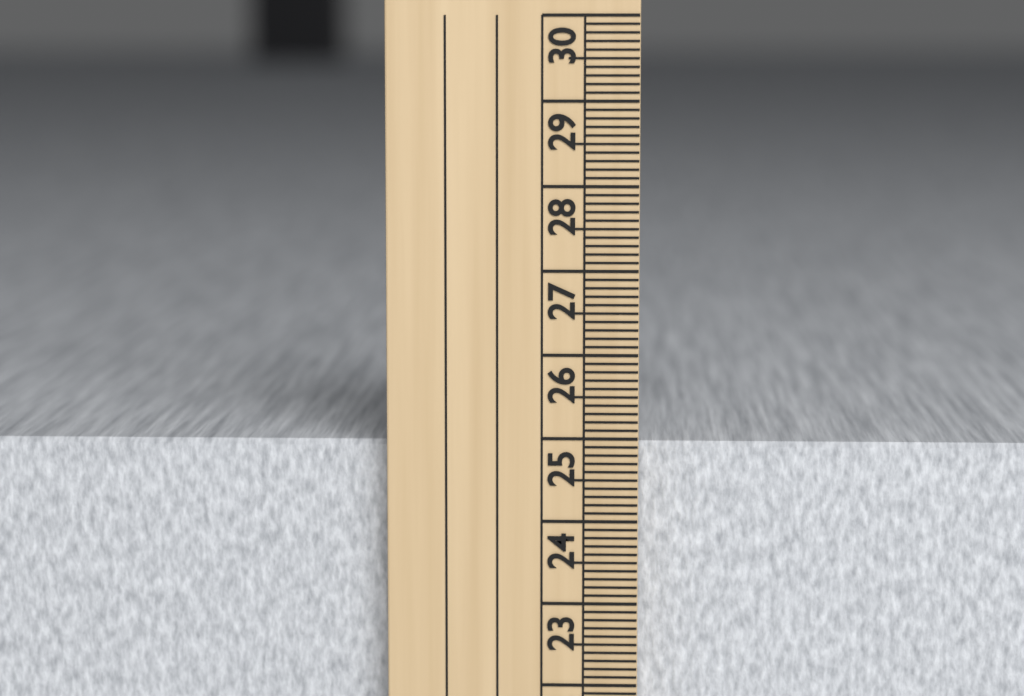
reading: 24.9 cm
